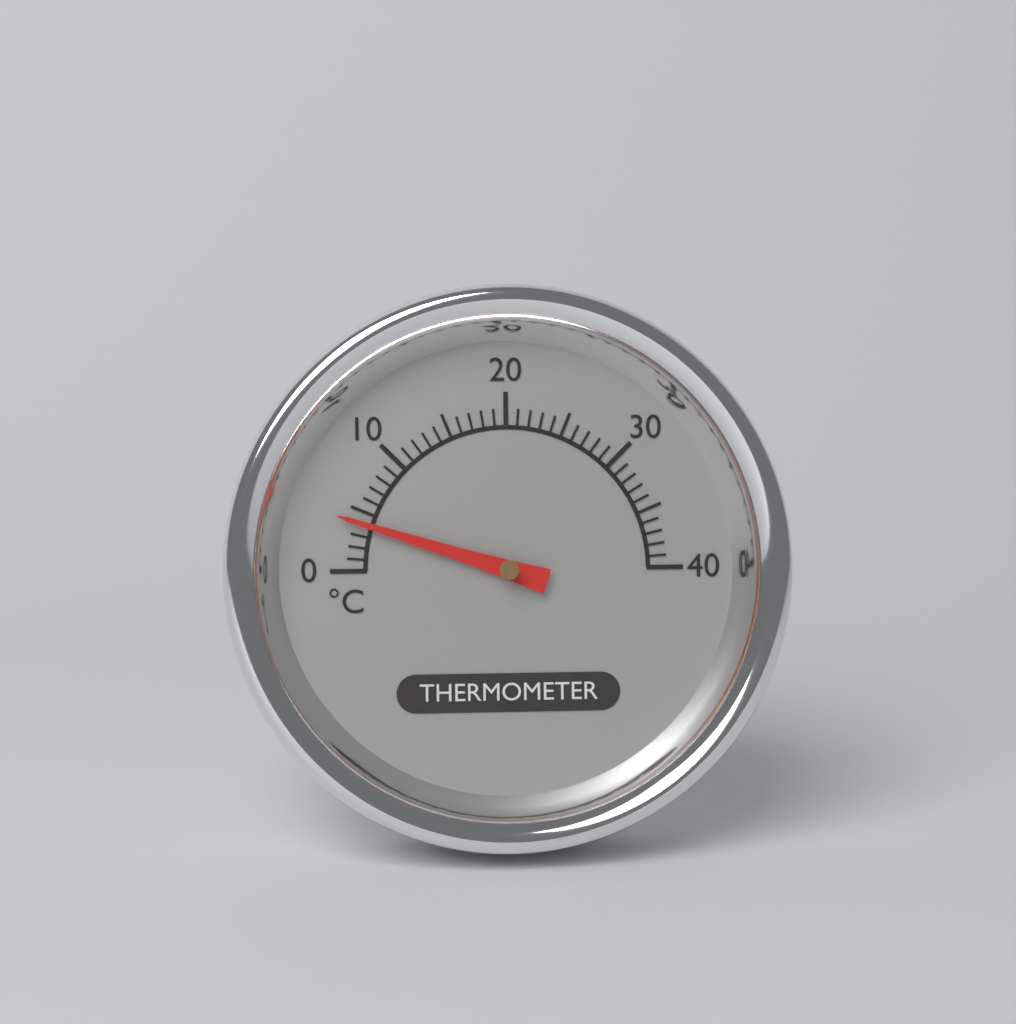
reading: 4 °C
